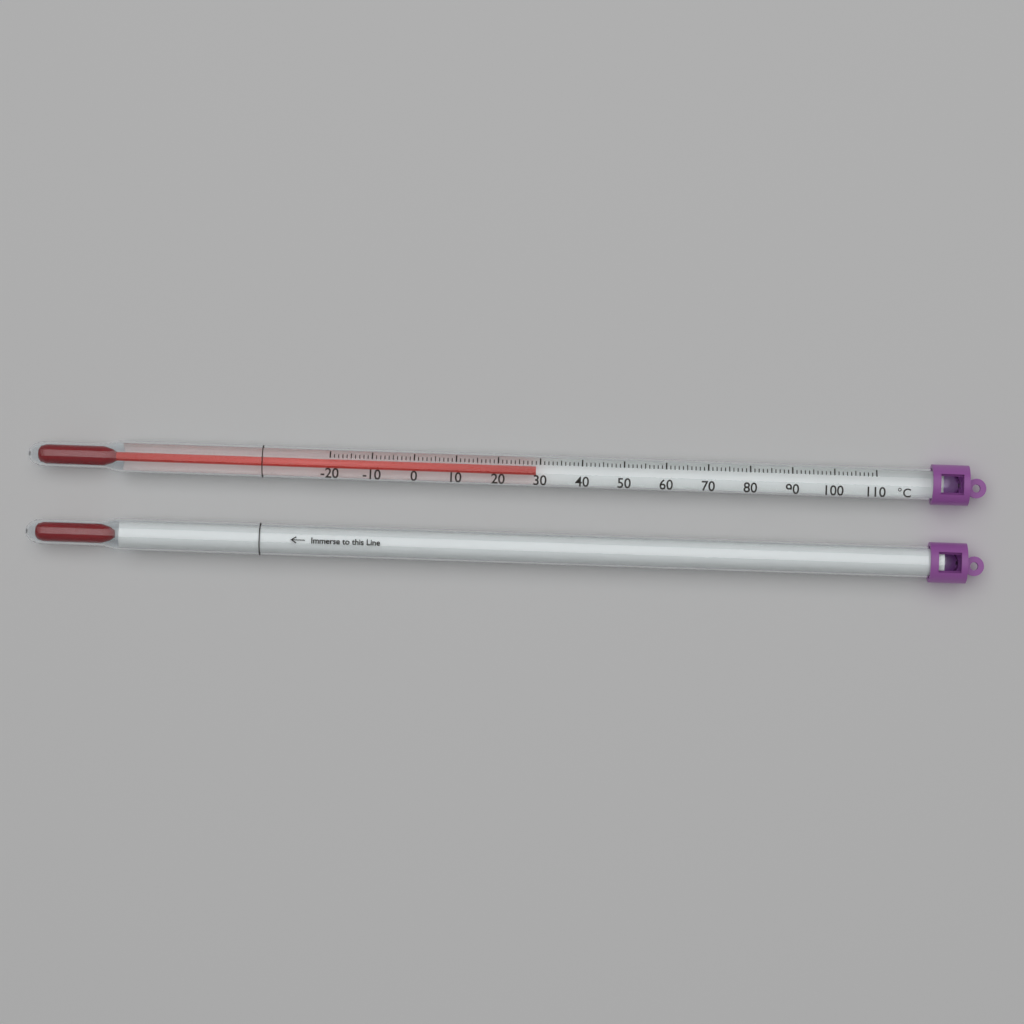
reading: 29 °C
